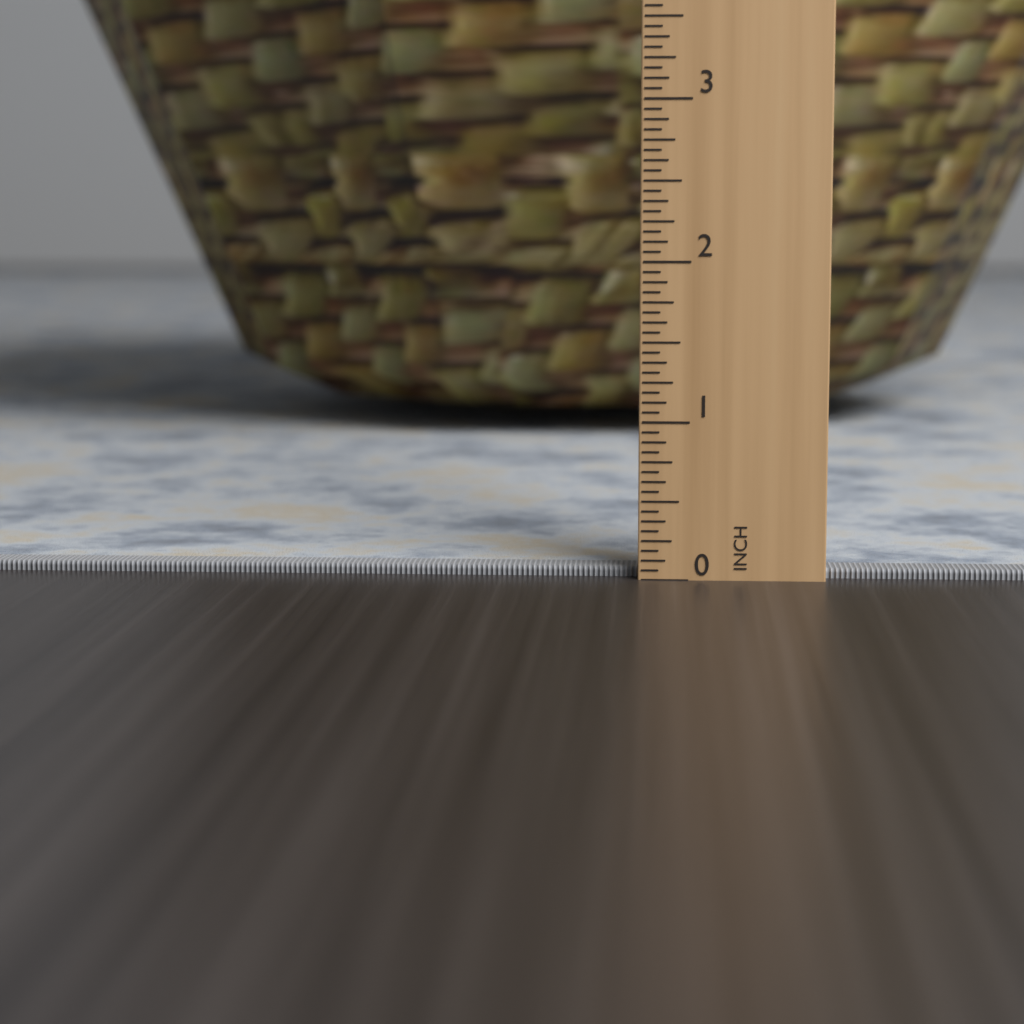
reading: 0.0625 in
